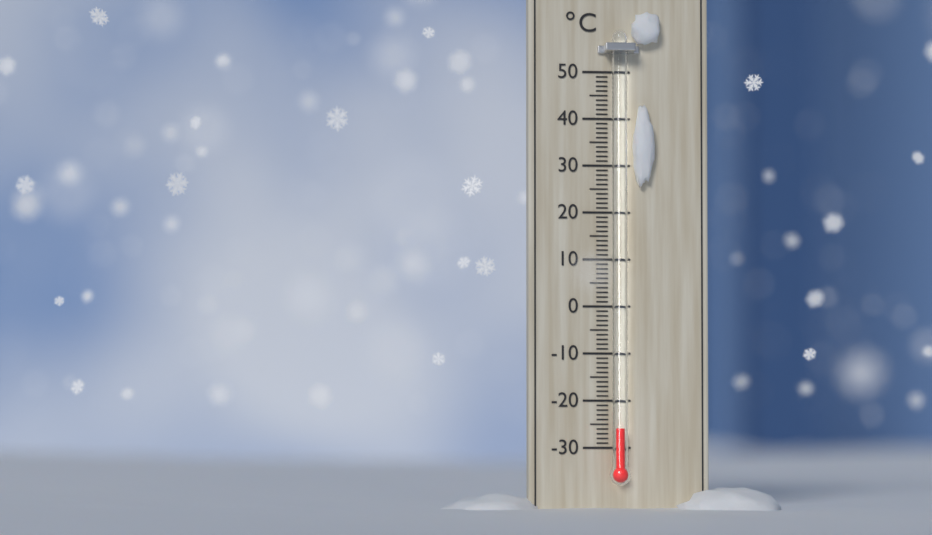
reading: -26 °C
